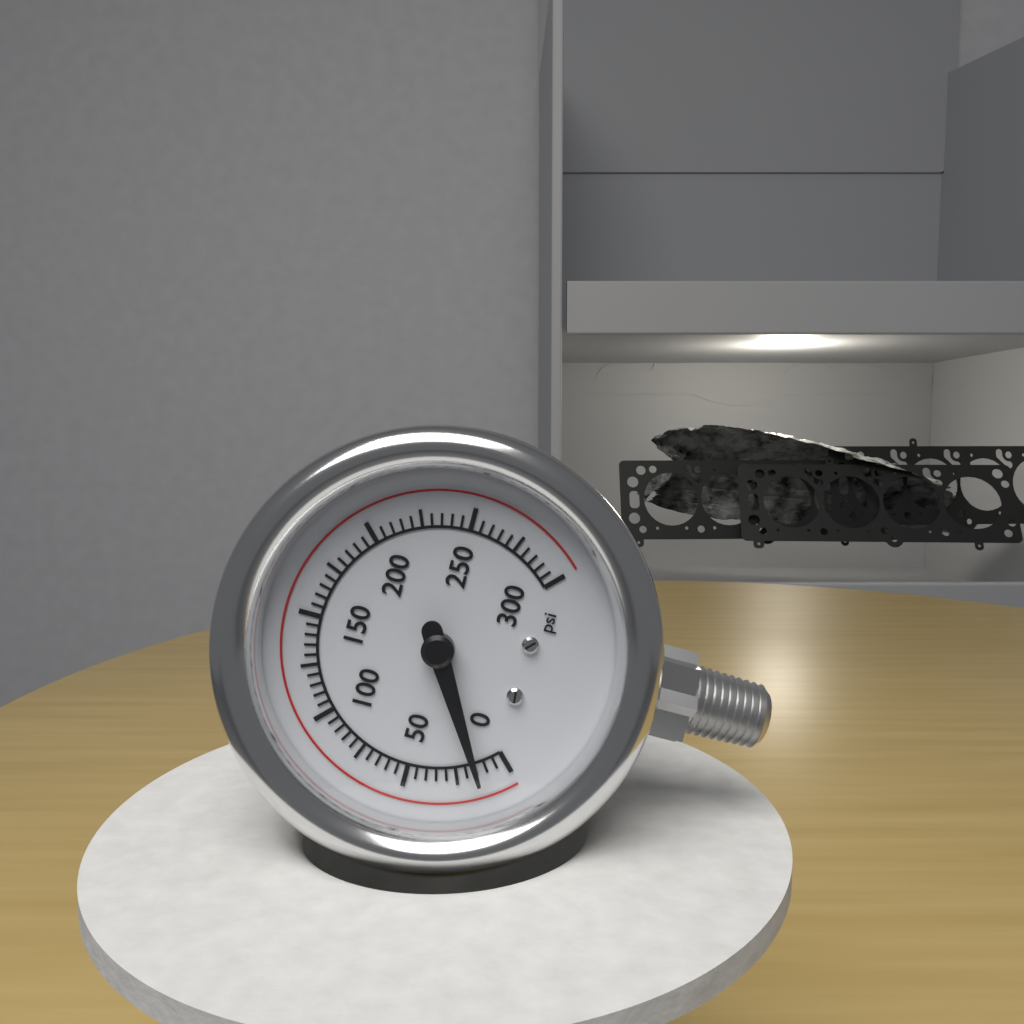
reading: 15 psi
